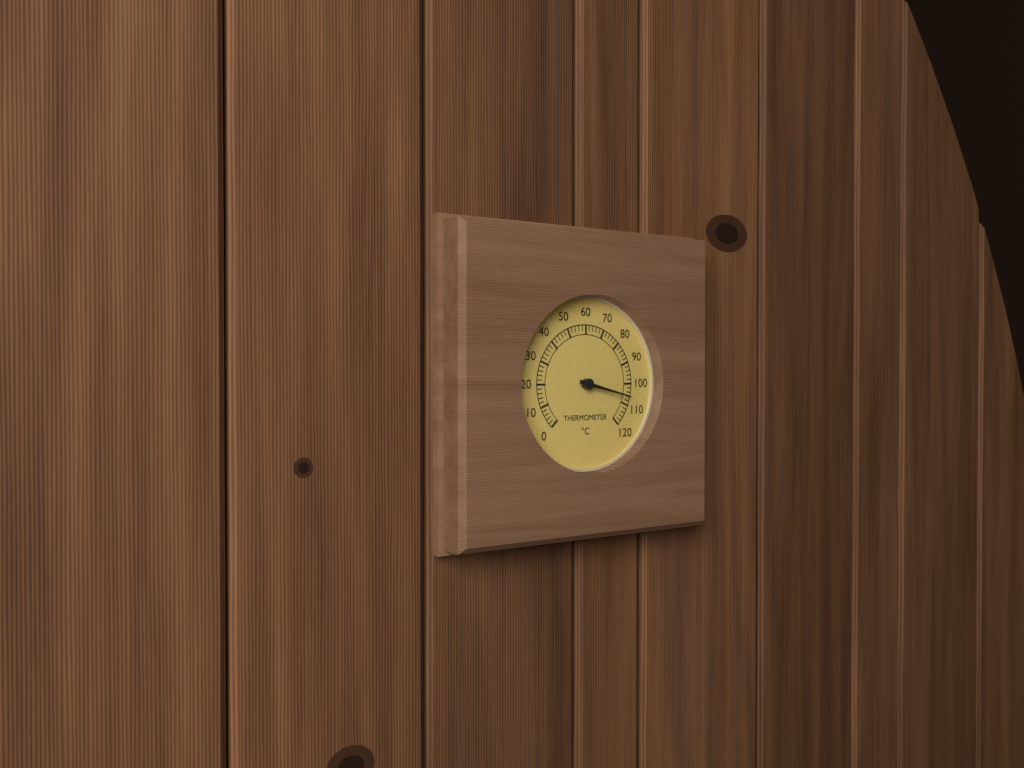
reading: 106 °C
